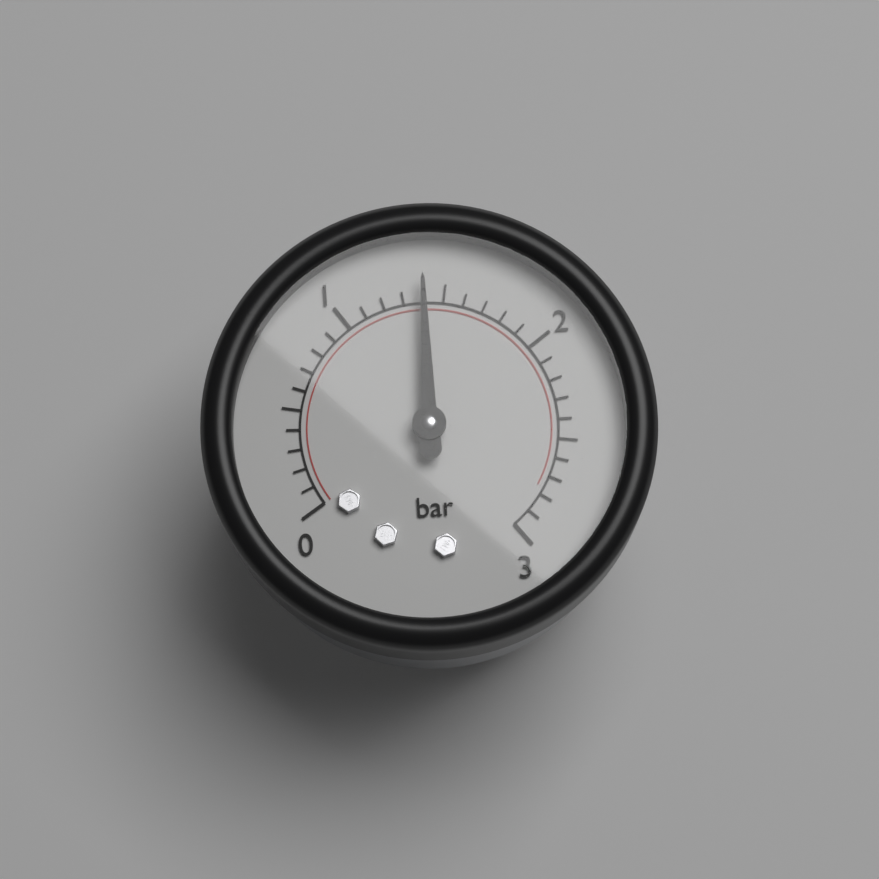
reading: 1.4 bar
